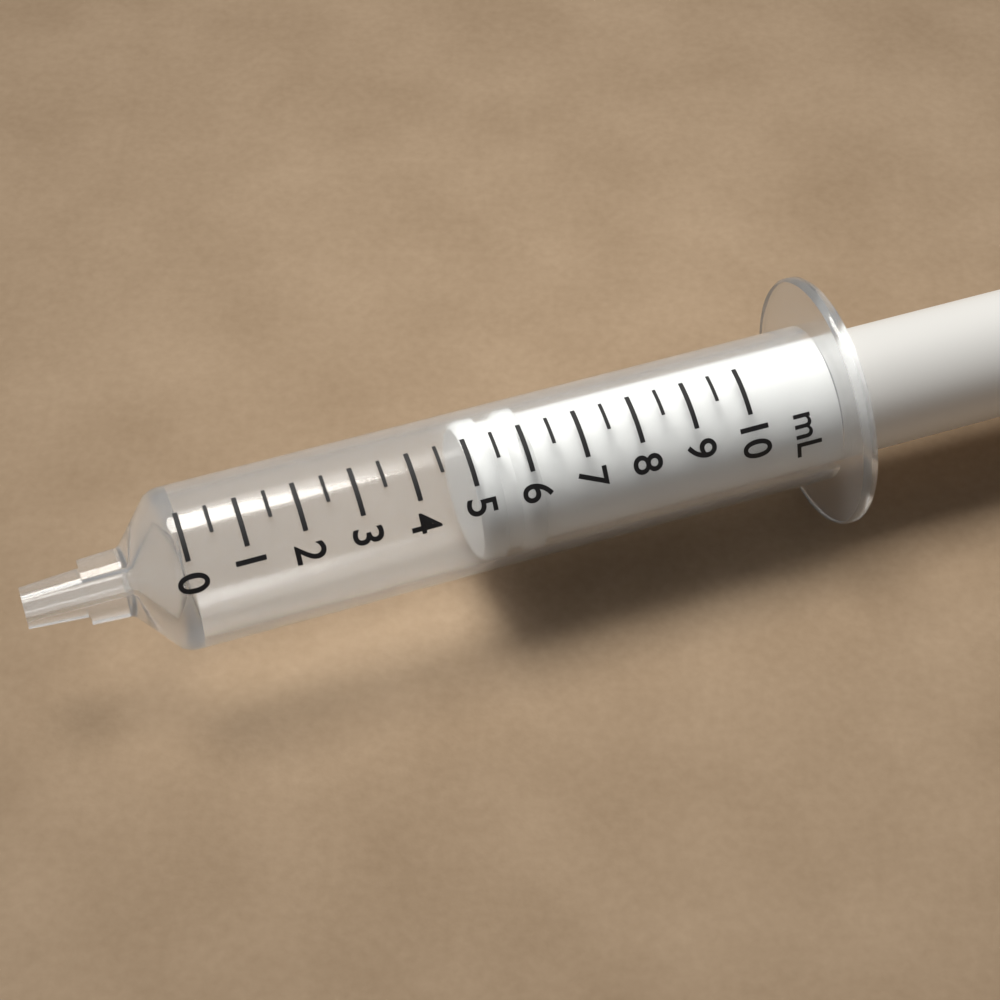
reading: 5.0 mL
